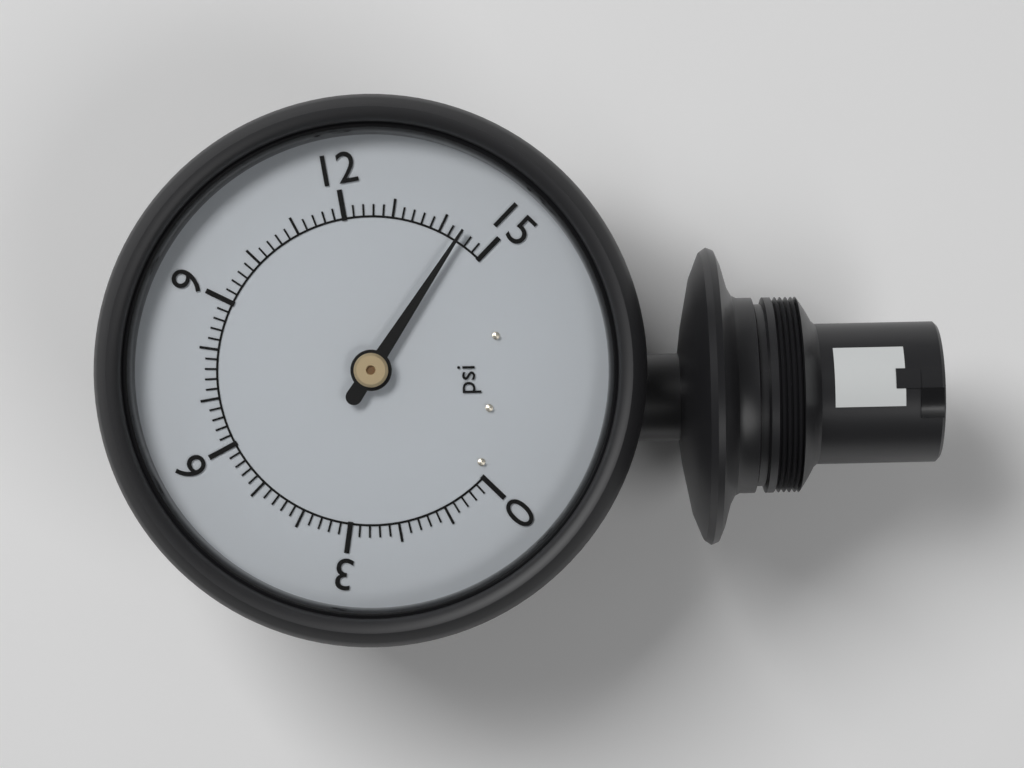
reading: 14.4 psi
